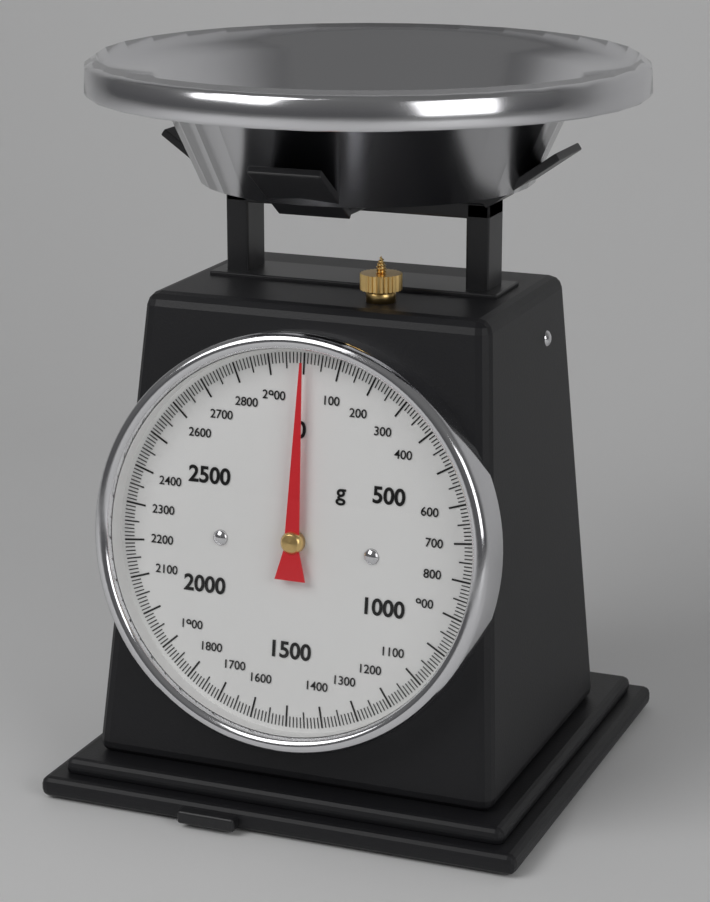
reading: 0 g
